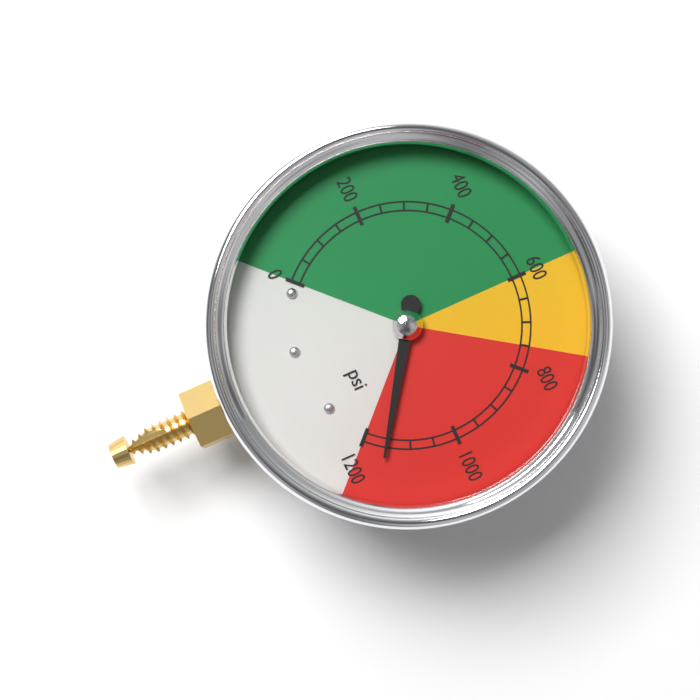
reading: 1150 psi
